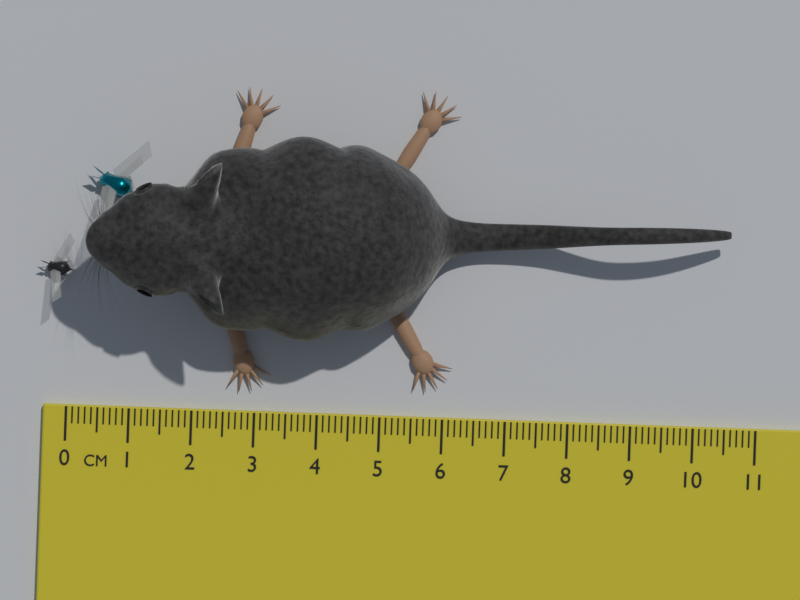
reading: 10.5 cm
